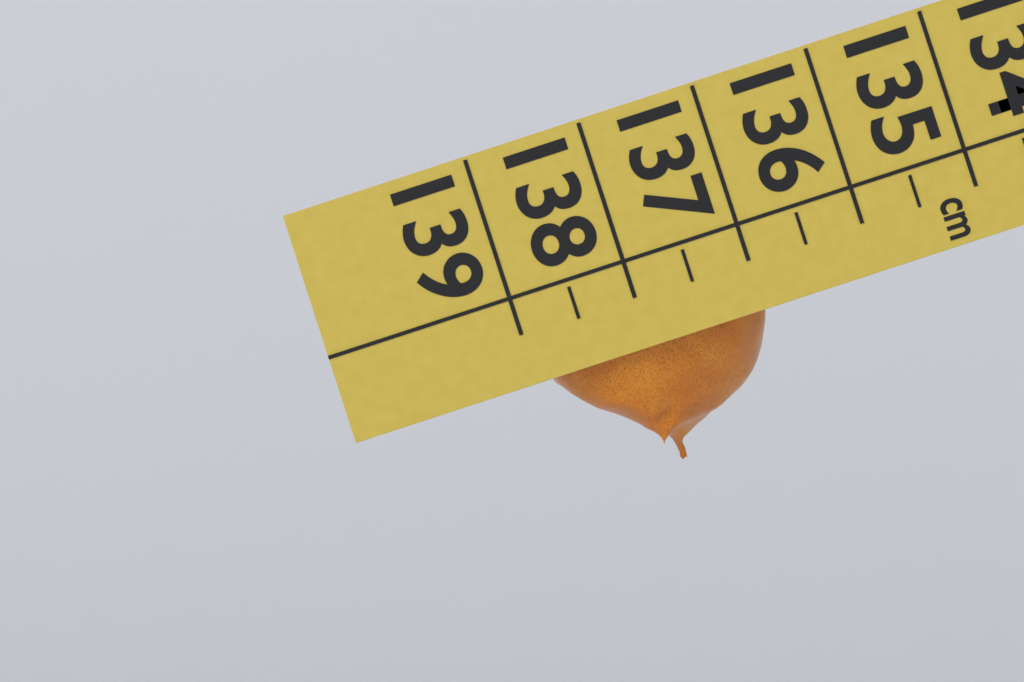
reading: 137.0 cm
